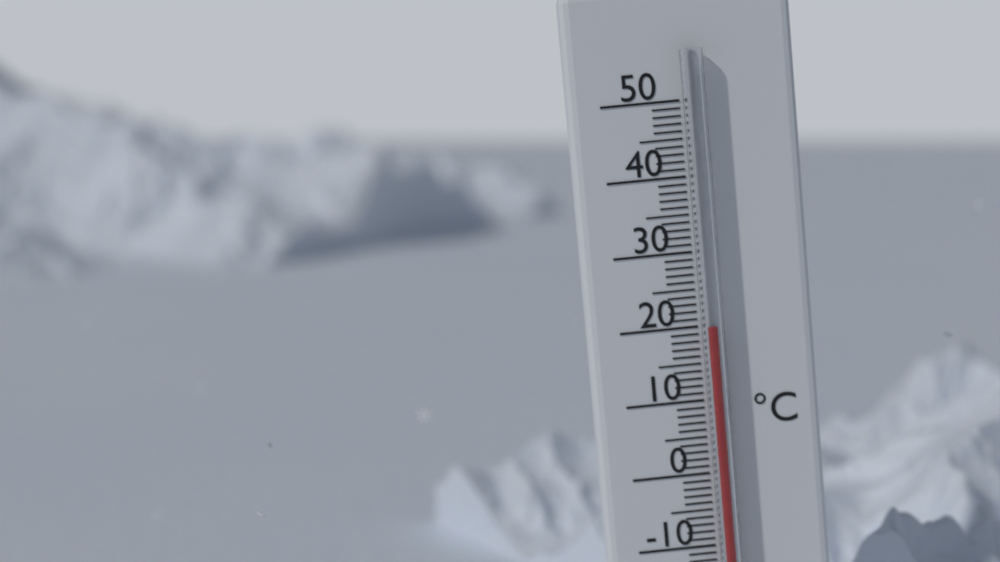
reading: 20 °C
